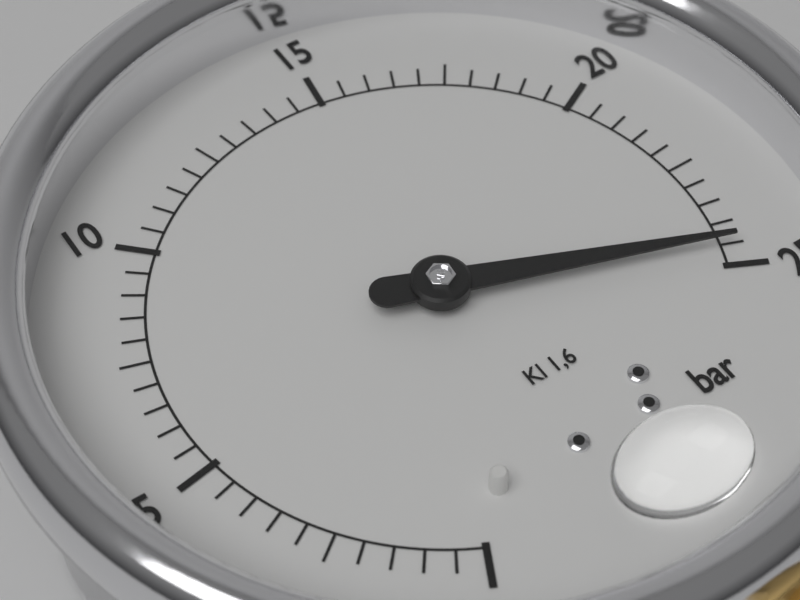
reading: 24.5 bar
